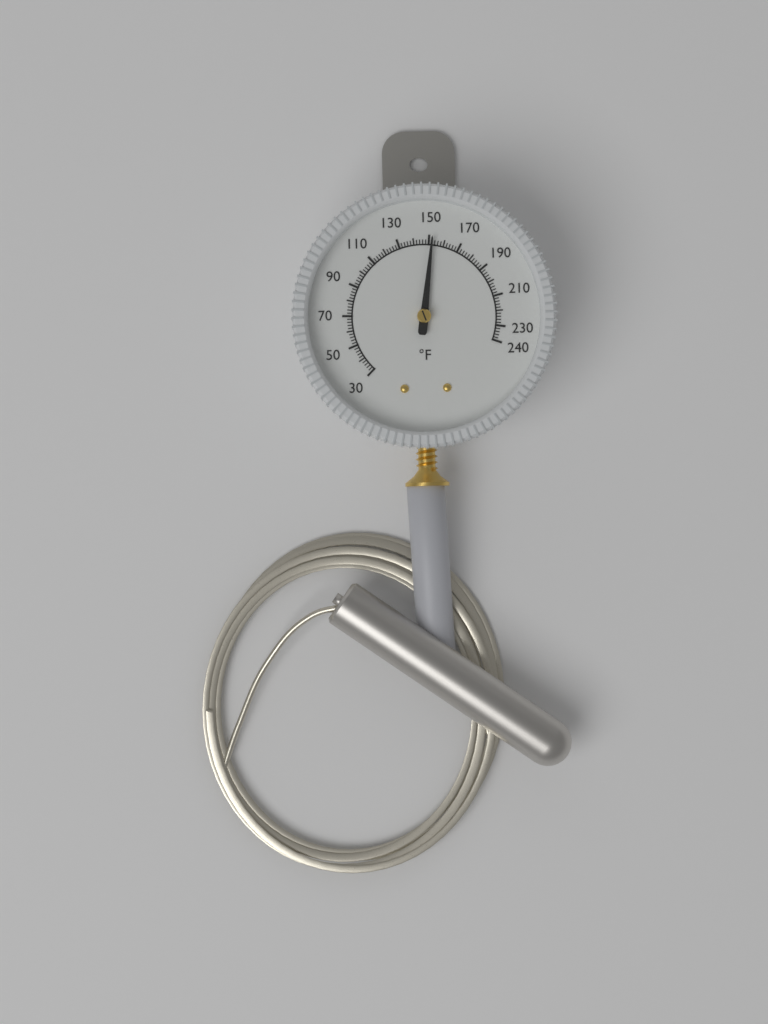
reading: 152 °F
